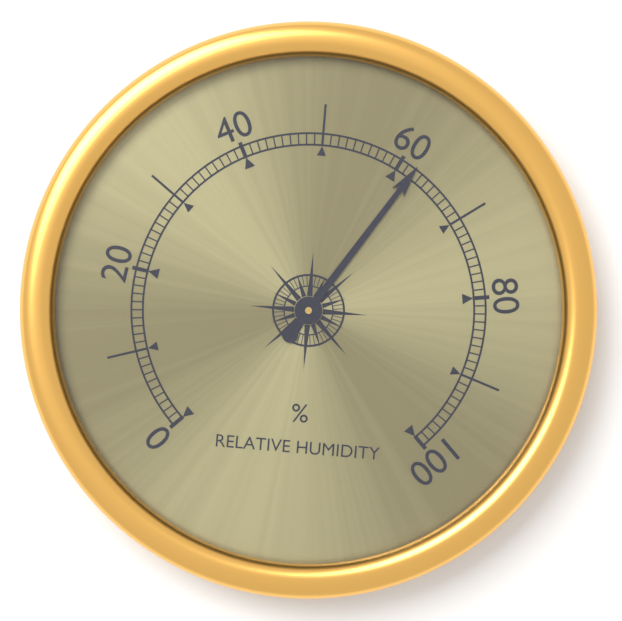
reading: 62 %
